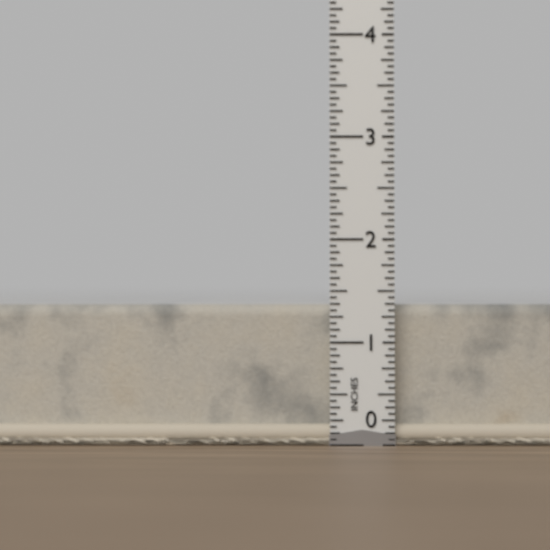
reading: 1.3750 in
